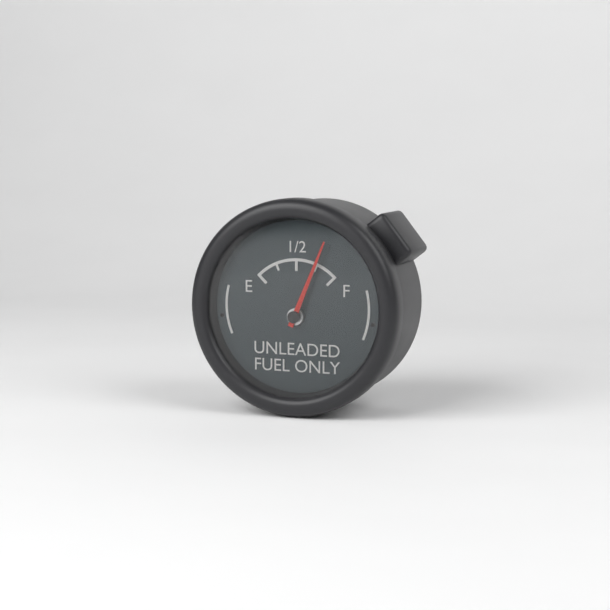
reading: 0.75 (no unit)
